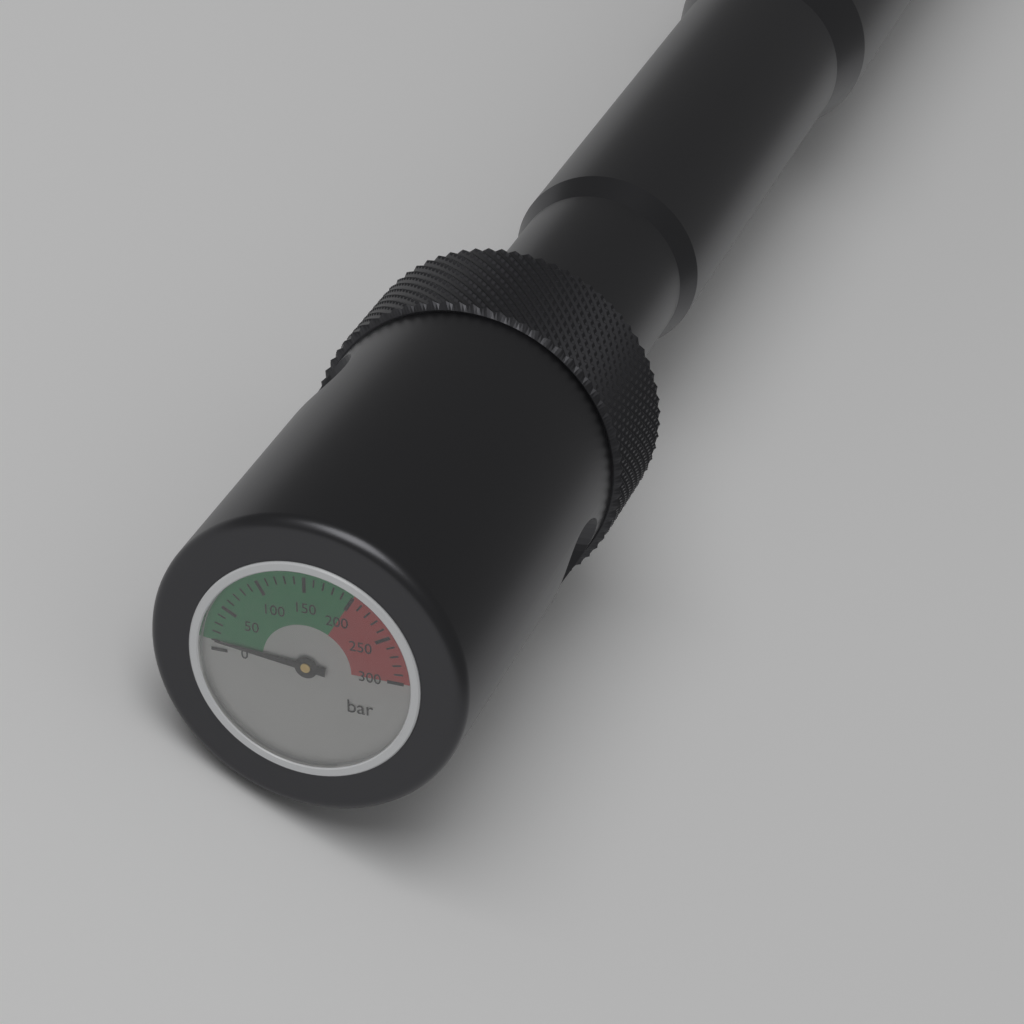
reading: 10 bar
